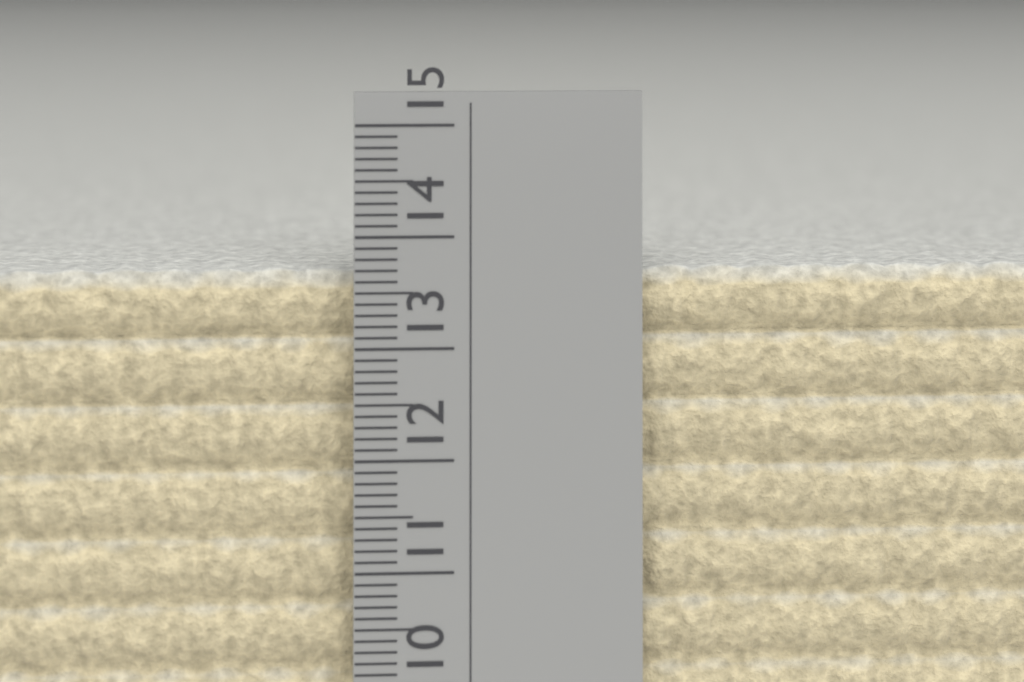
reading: 13.7 cm
